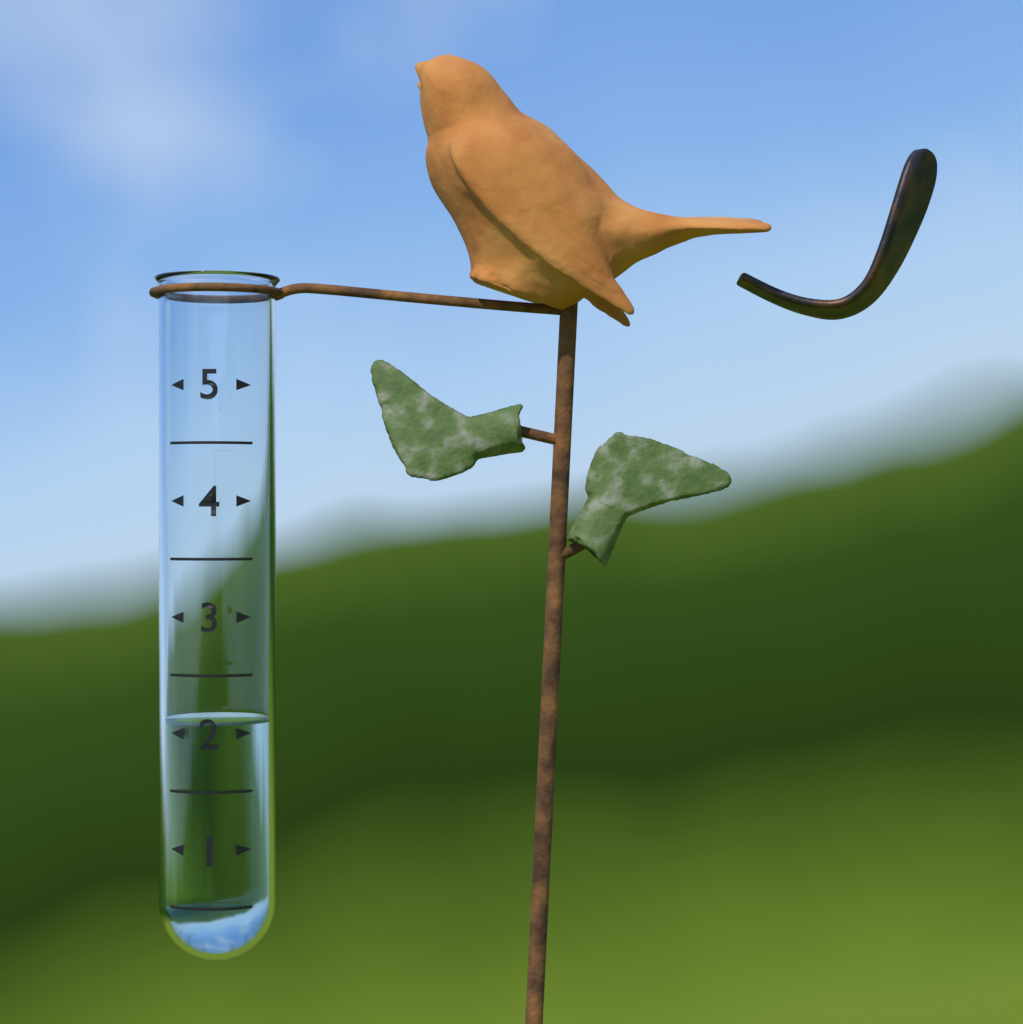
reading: 2.1 (no unit)
